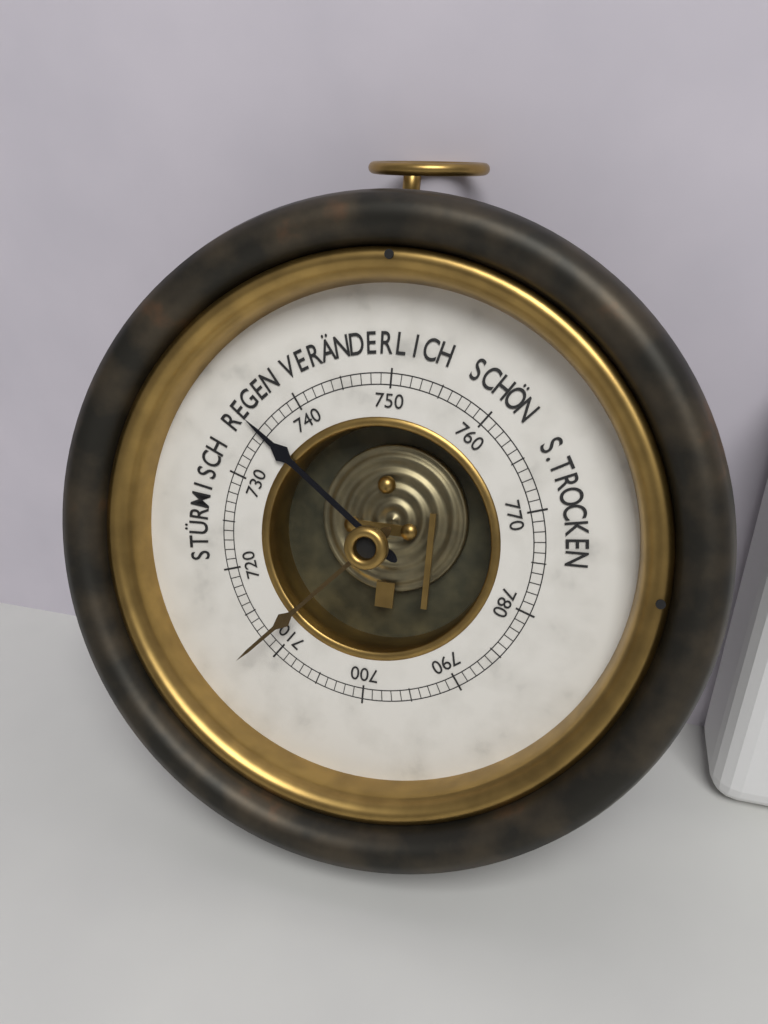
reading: 735 mmHg
